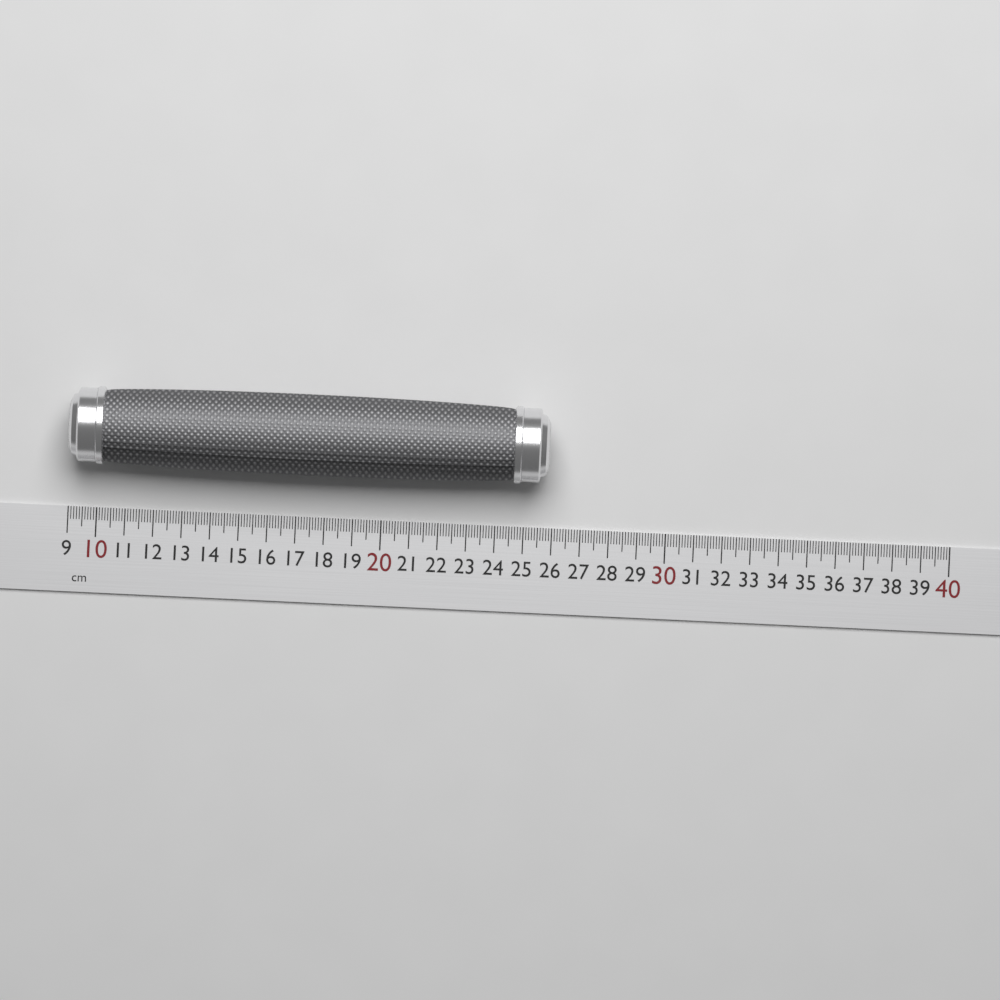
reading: 25.8 cm
